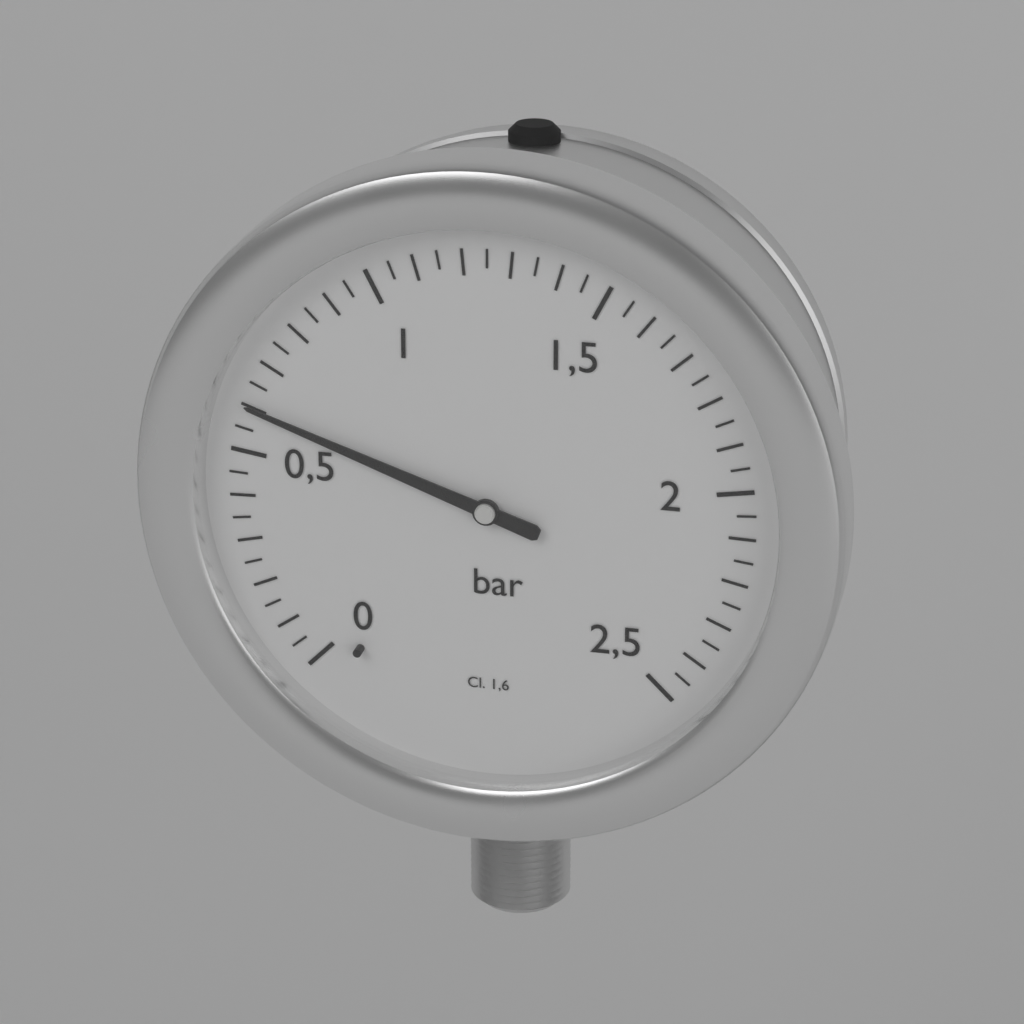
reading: 0.60 bar
